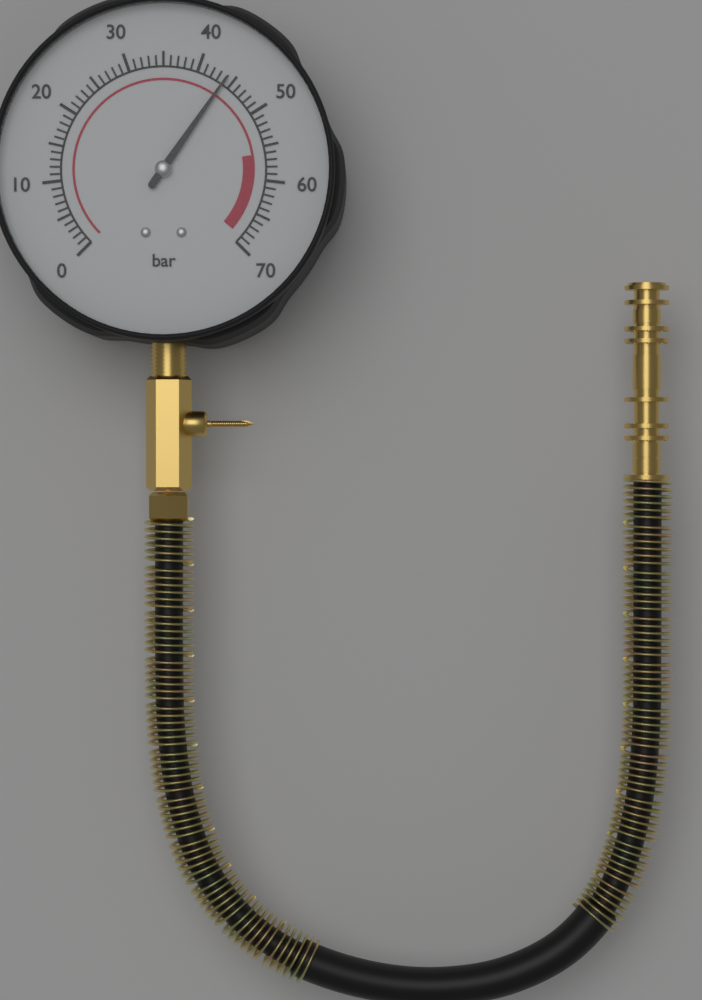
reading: 44 bar
